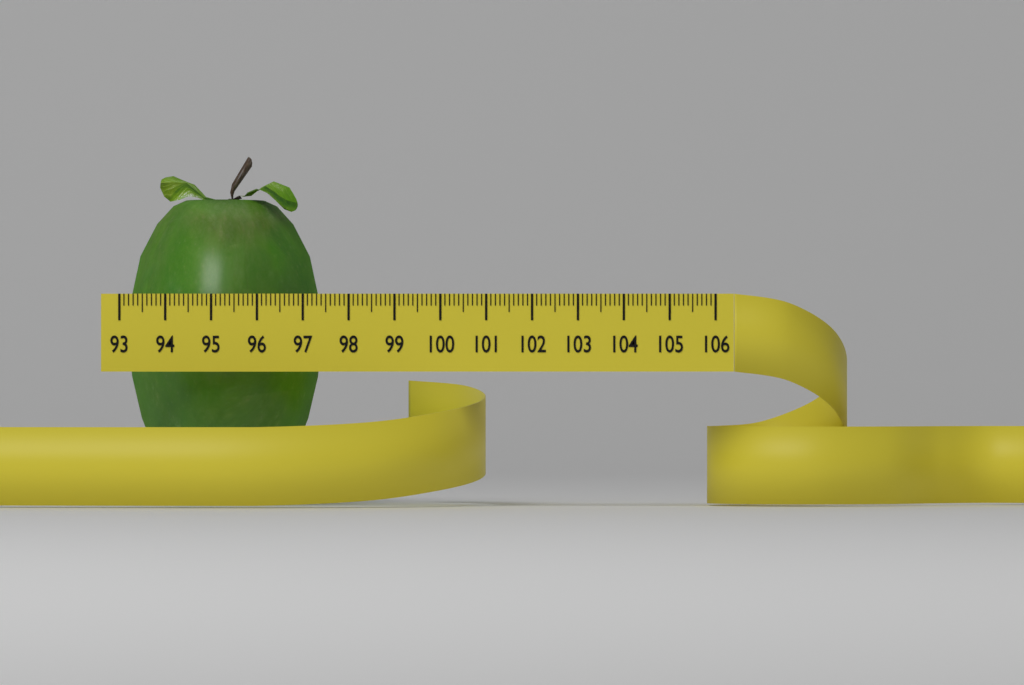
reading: 97.3 (no unit)
